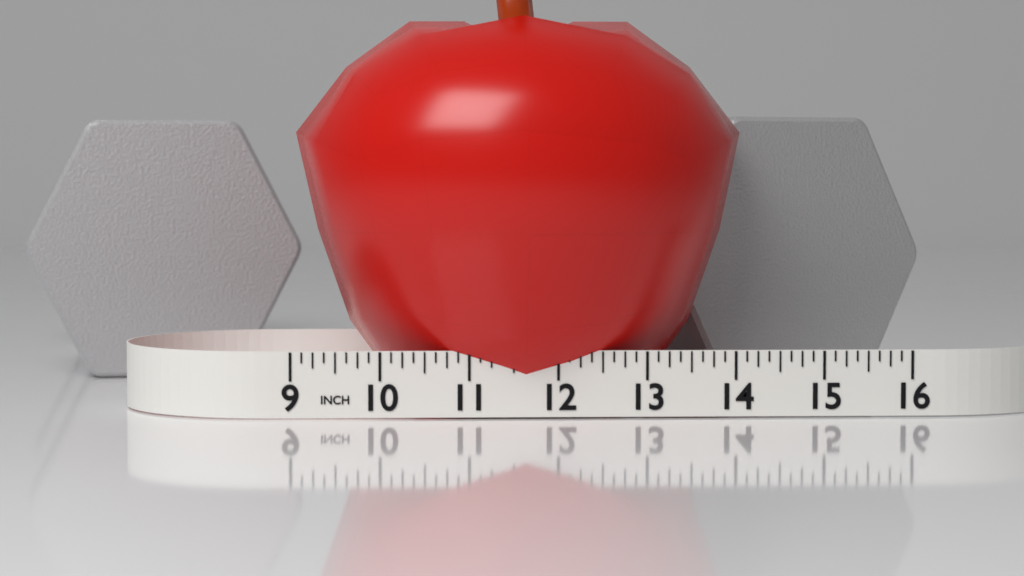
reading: 14.250 in
